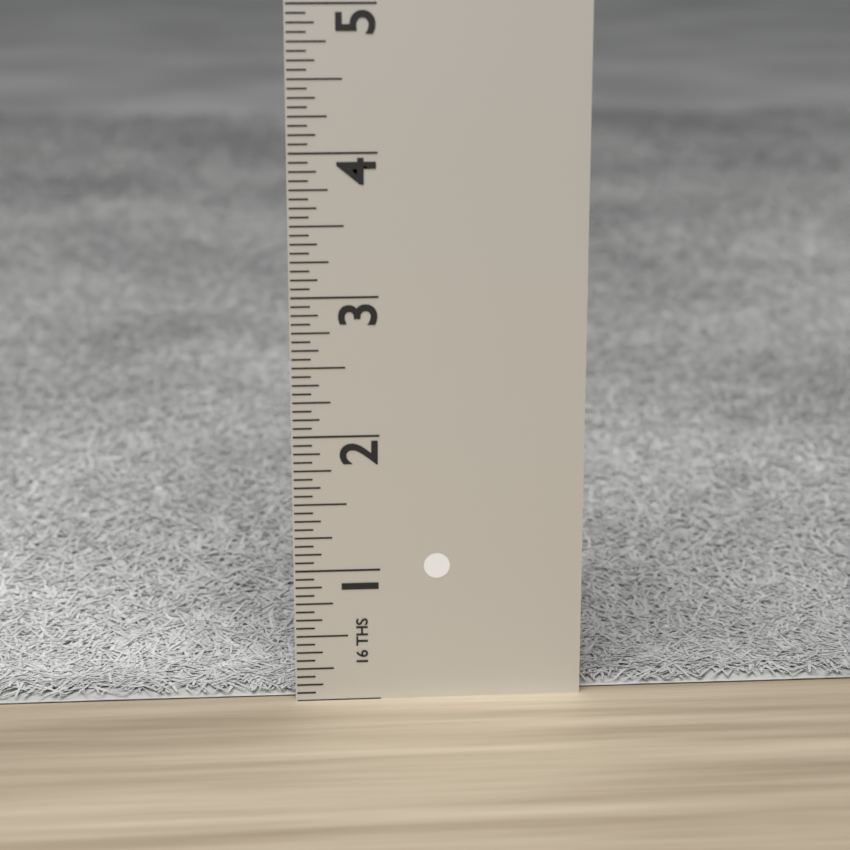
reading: 0.0625 in
